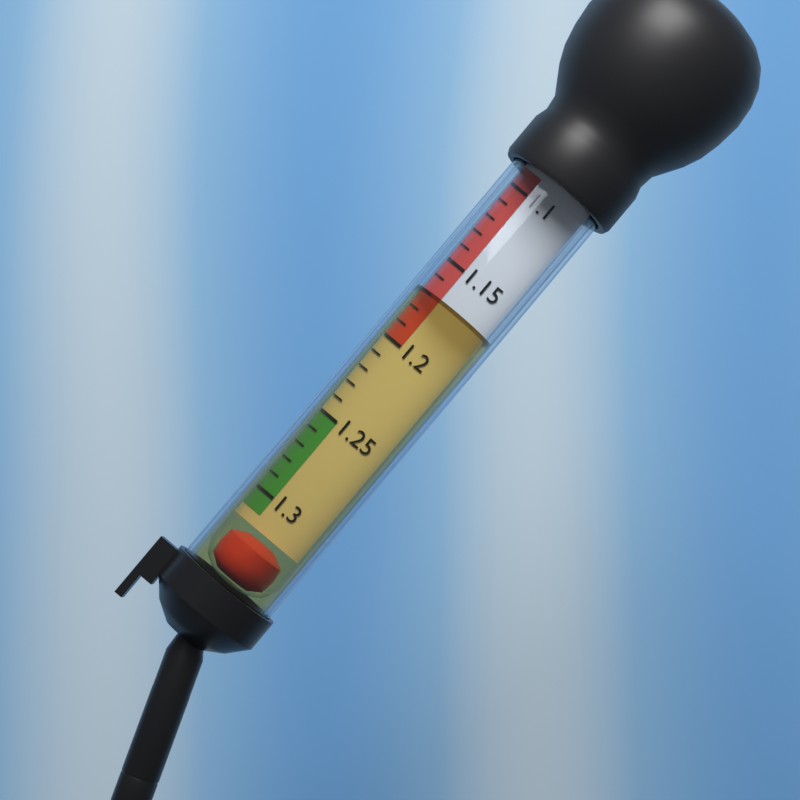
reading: 1.17 (no unit)
